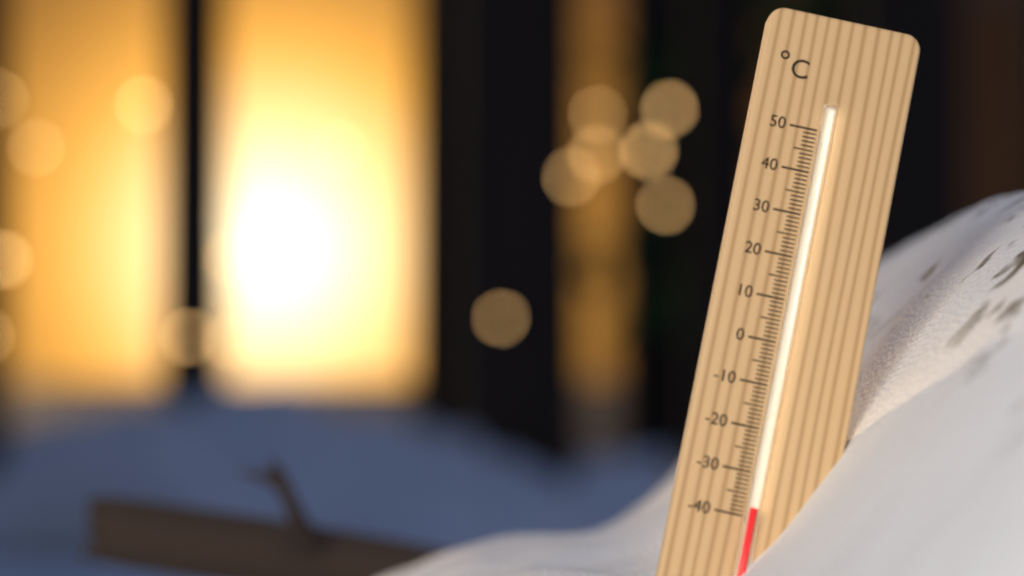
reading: -38 °C
